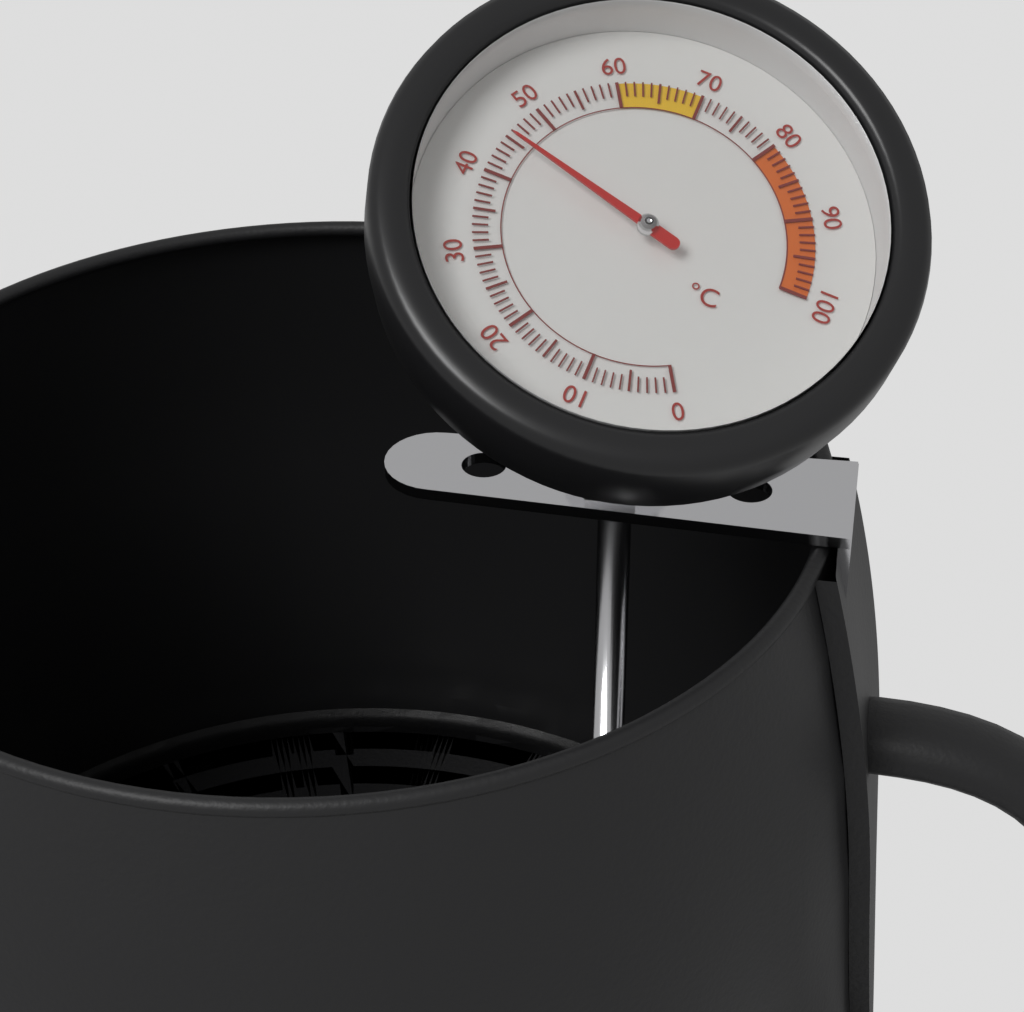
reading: 45 °C
